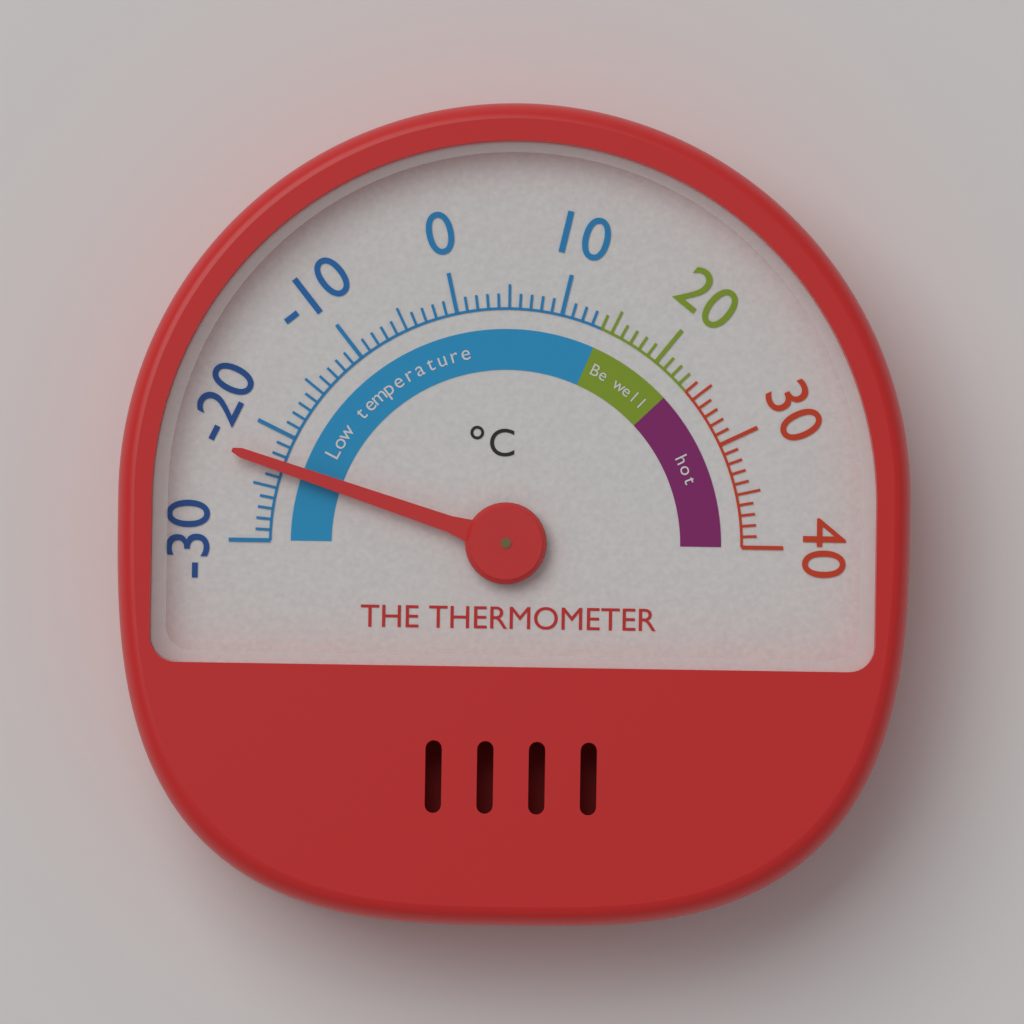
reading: -23 °C
